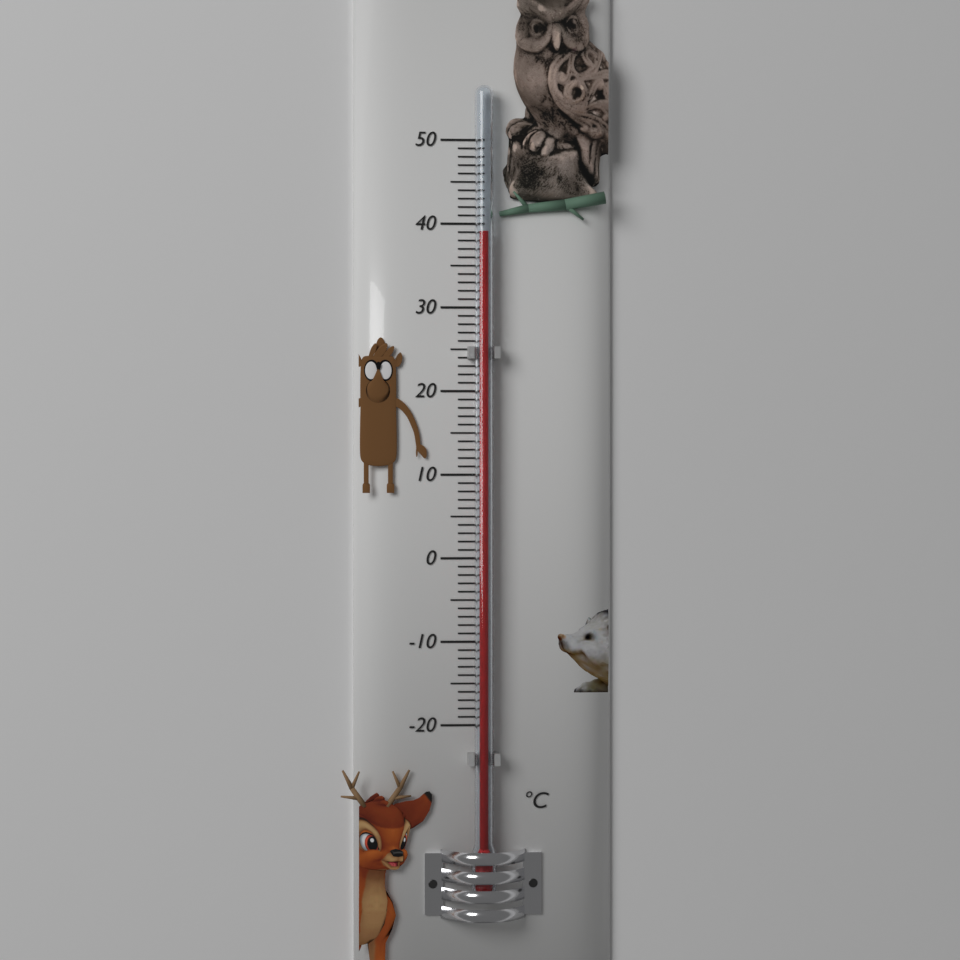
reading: 39 °C
